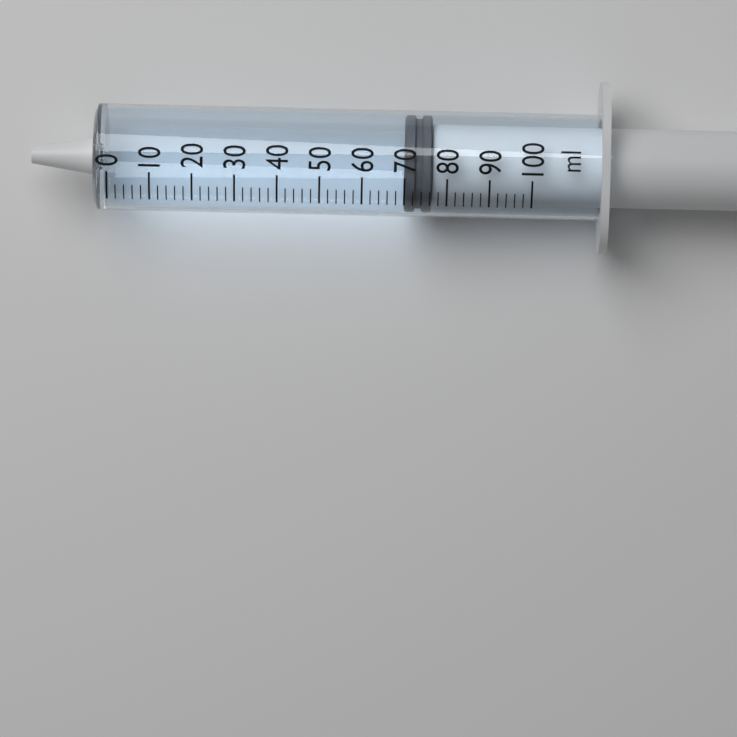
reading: 70 ml
